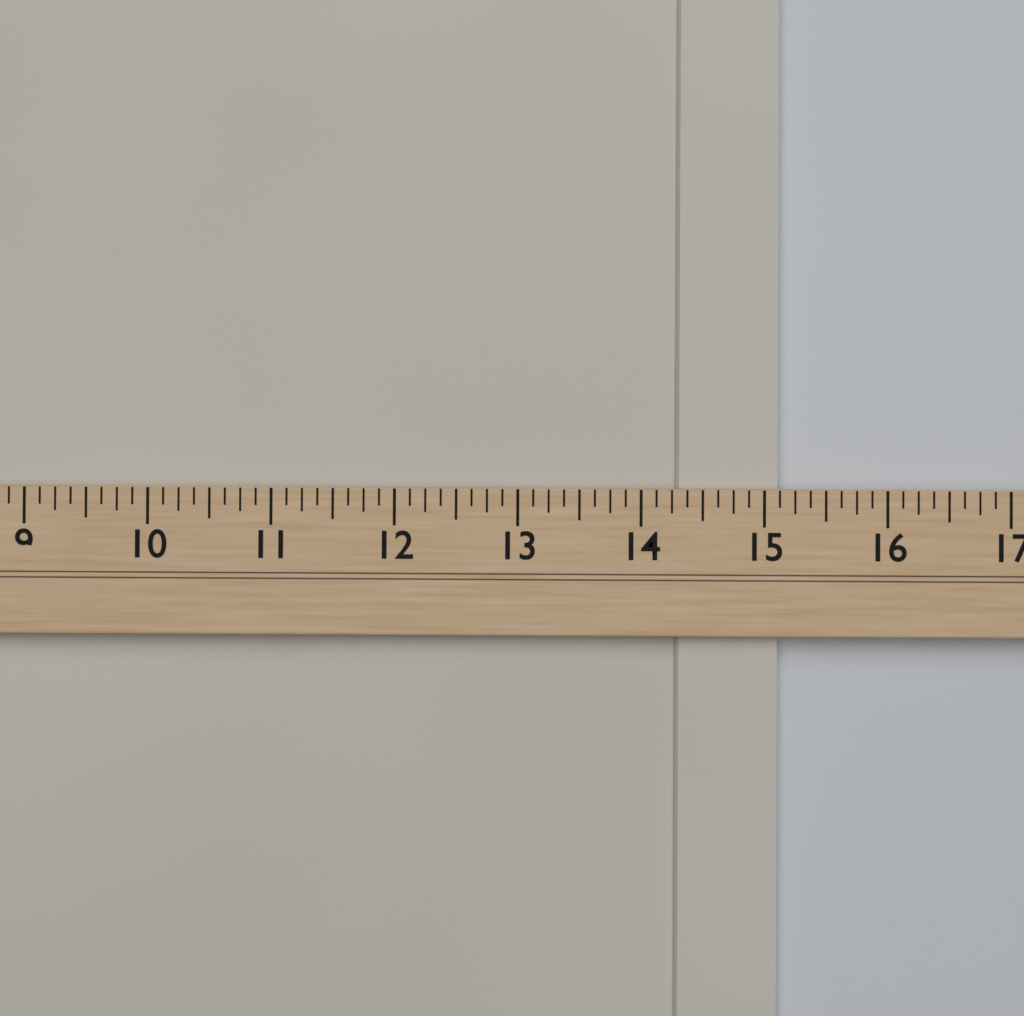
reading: 15.125 (no unit)
